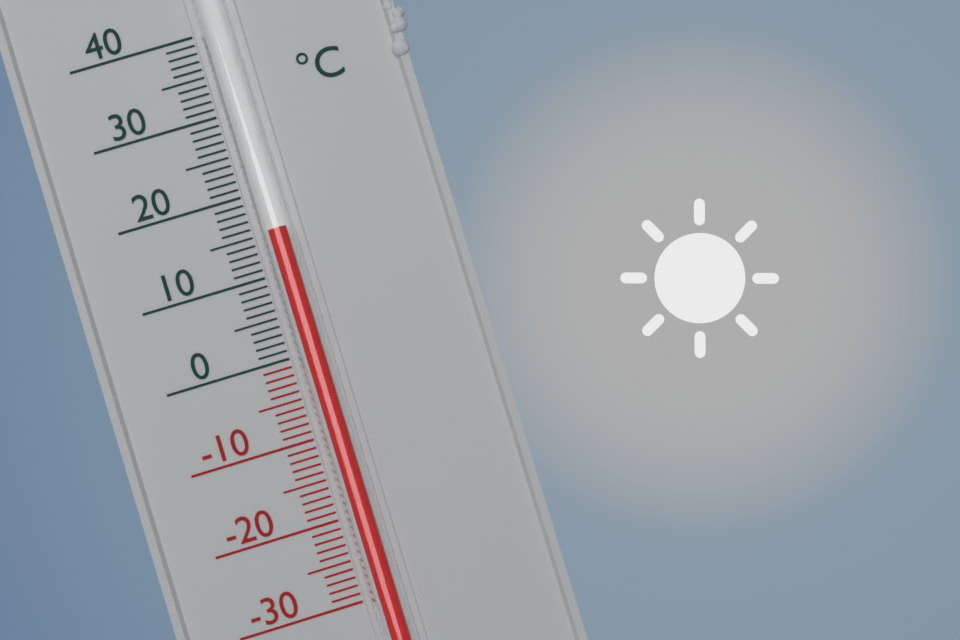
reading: 15 °C
